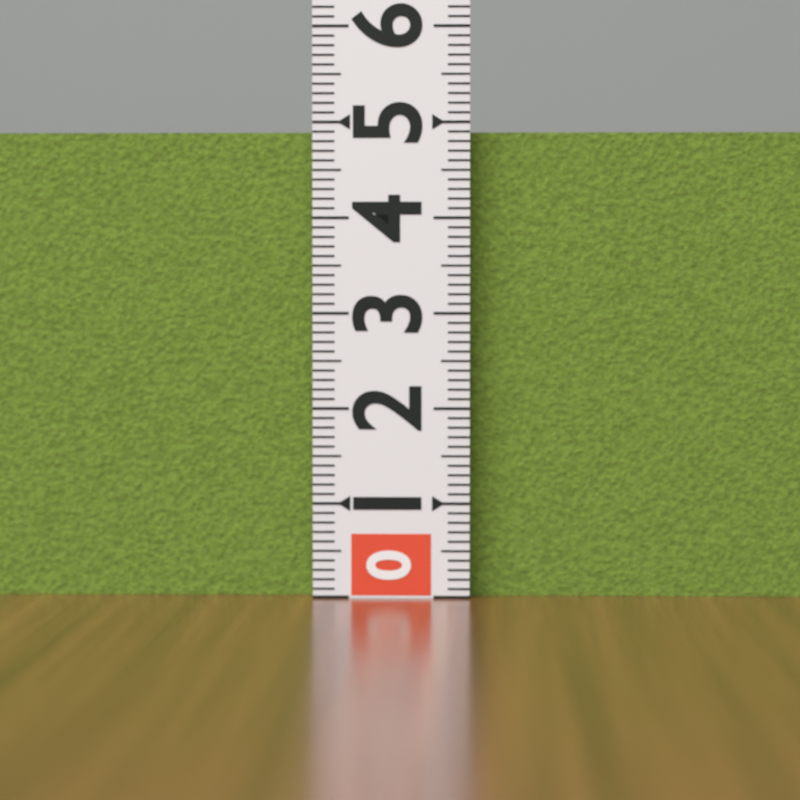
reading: 4.9 (no unit)
